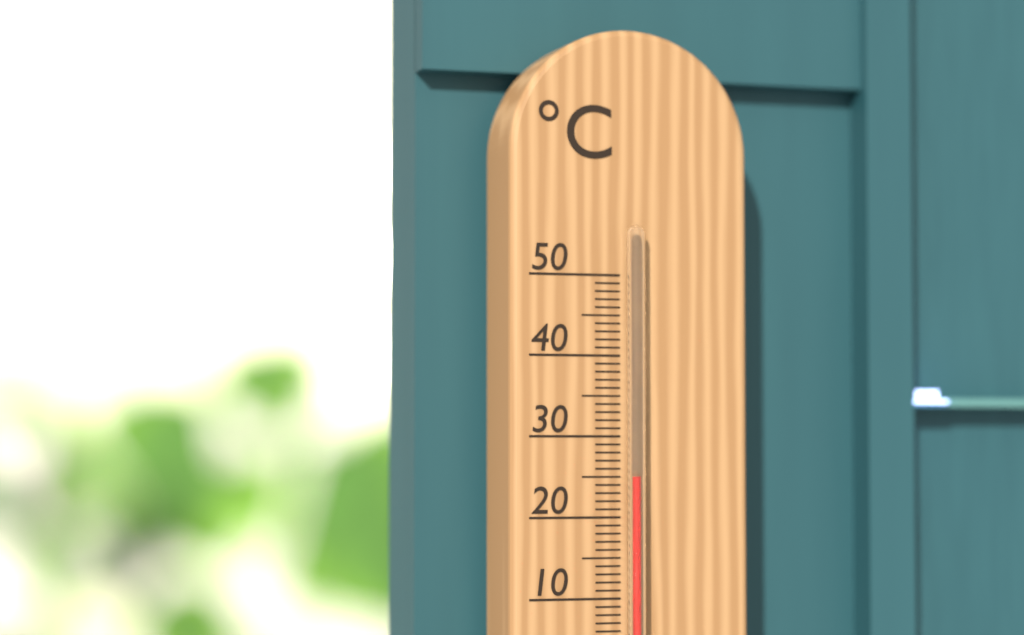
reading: 25 °C
